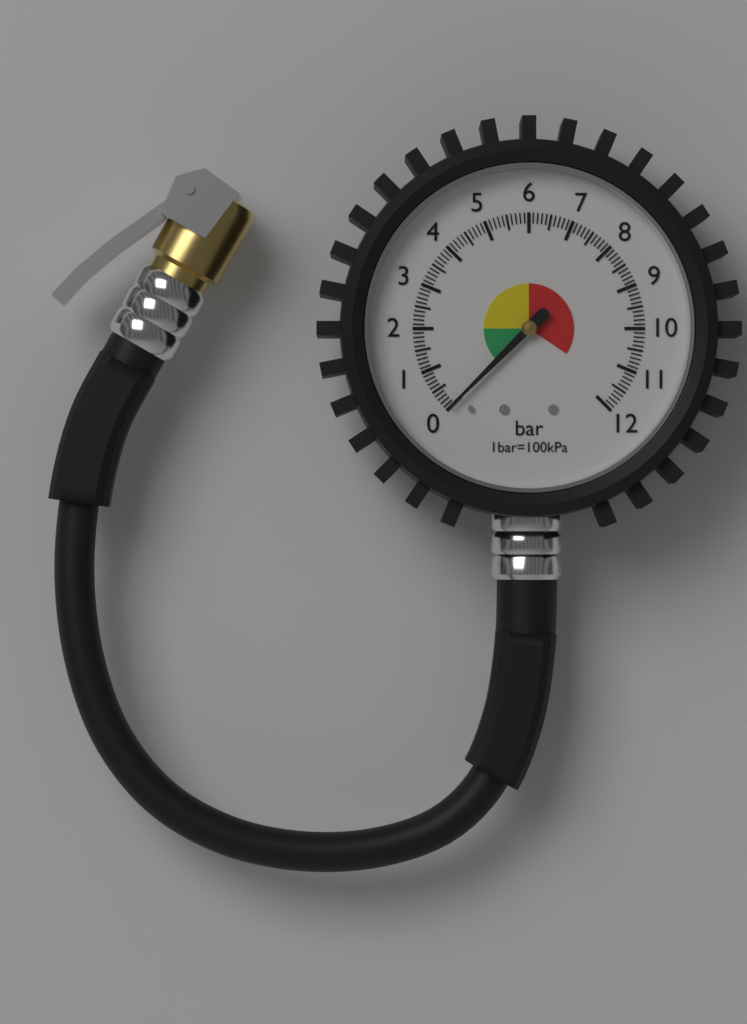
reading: 0.0 bar
